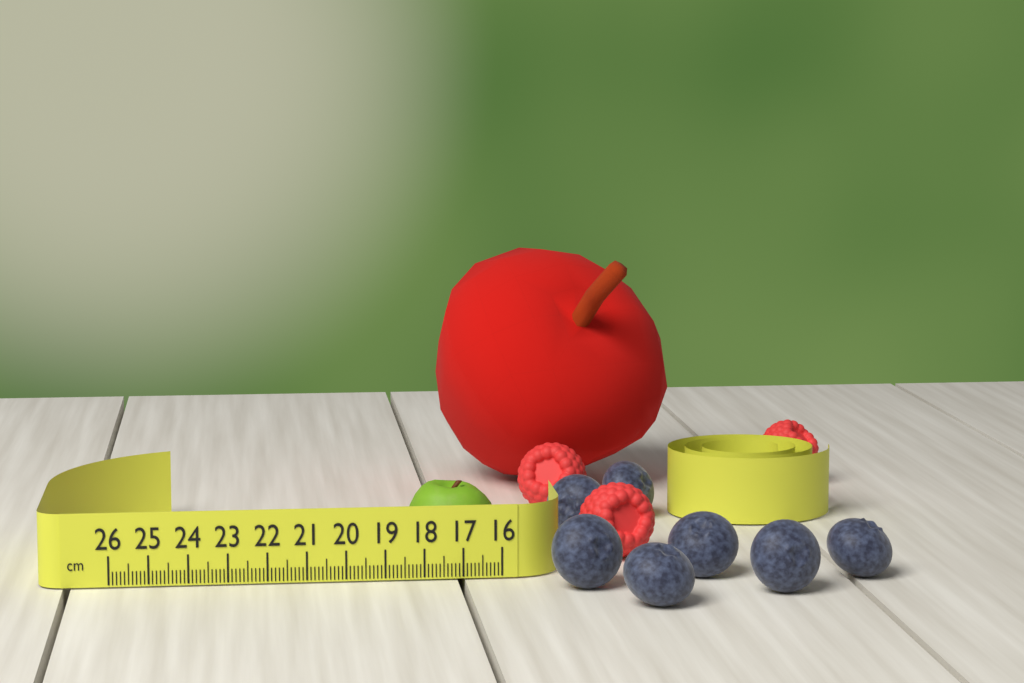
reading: 18.4 cm
